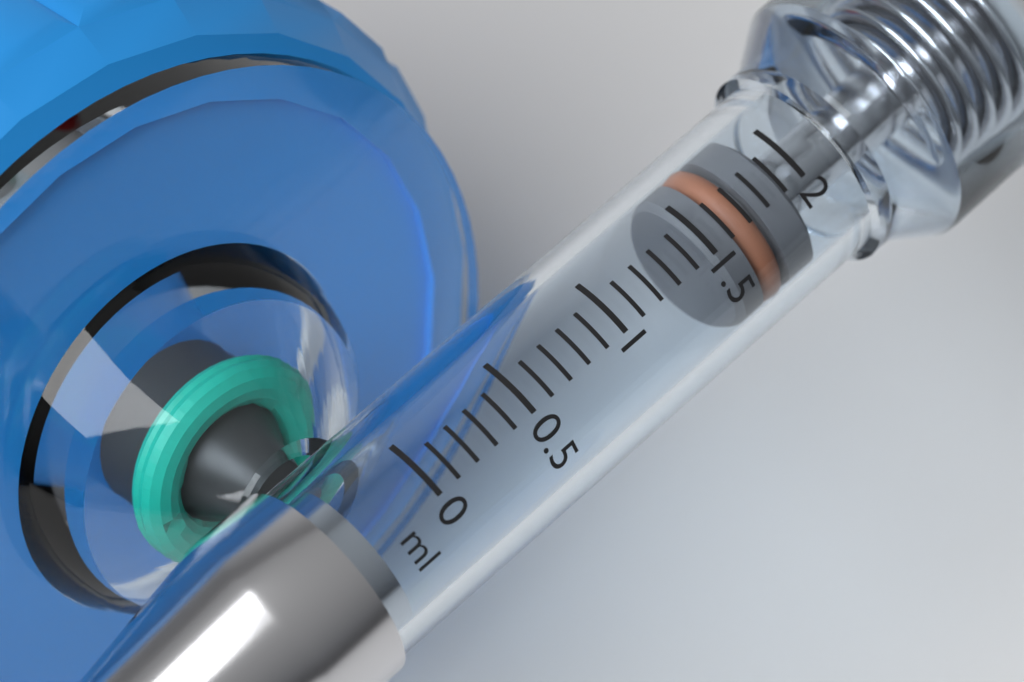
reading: 1.5 ml
